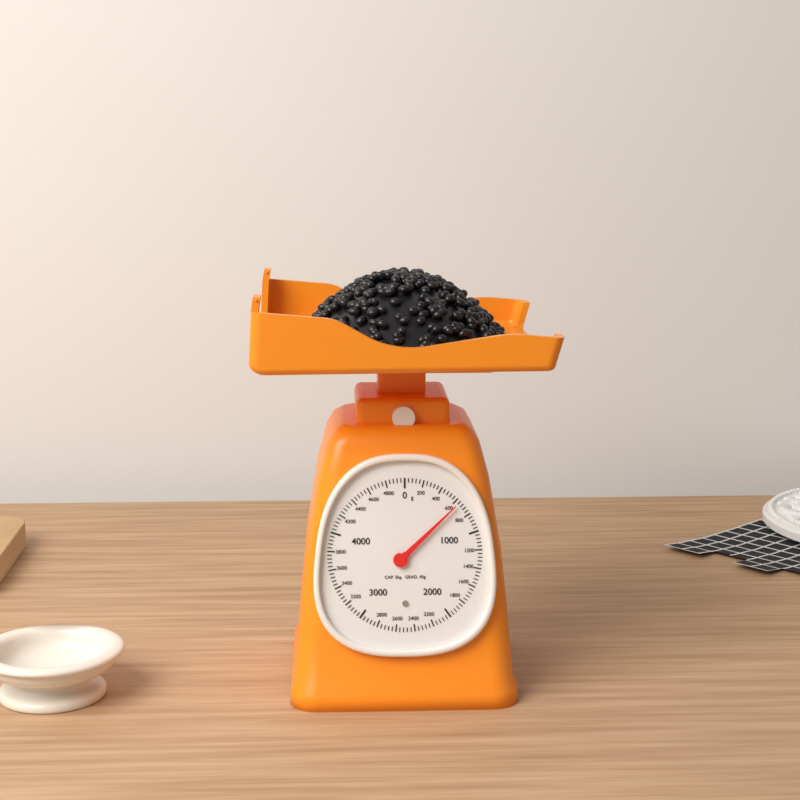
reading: 640 g
